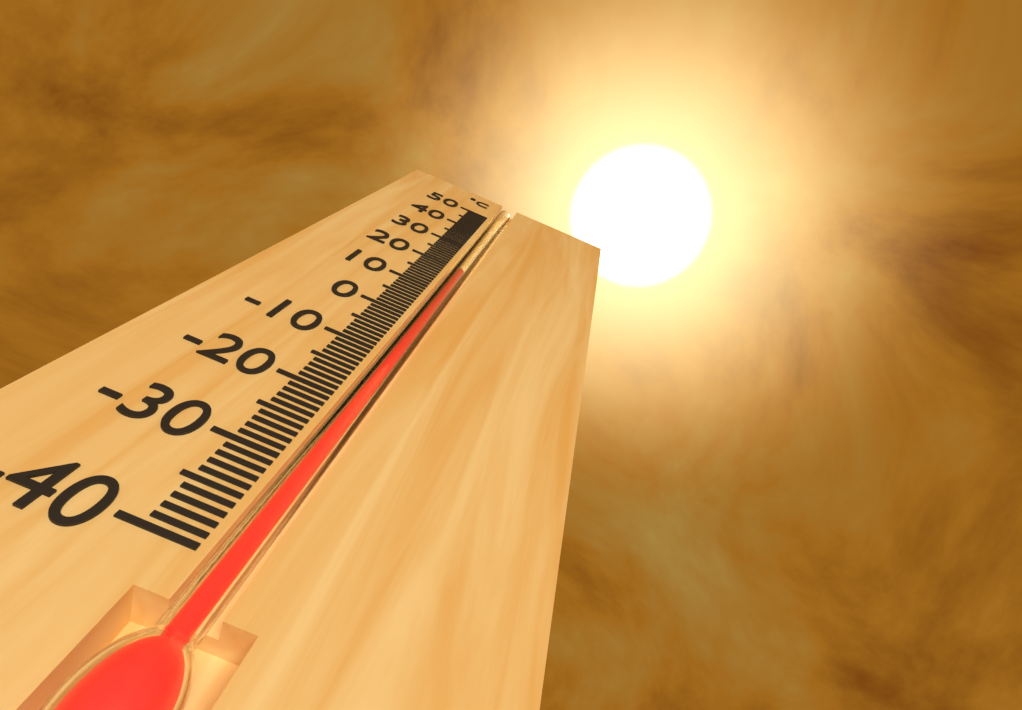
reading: 19 °C
